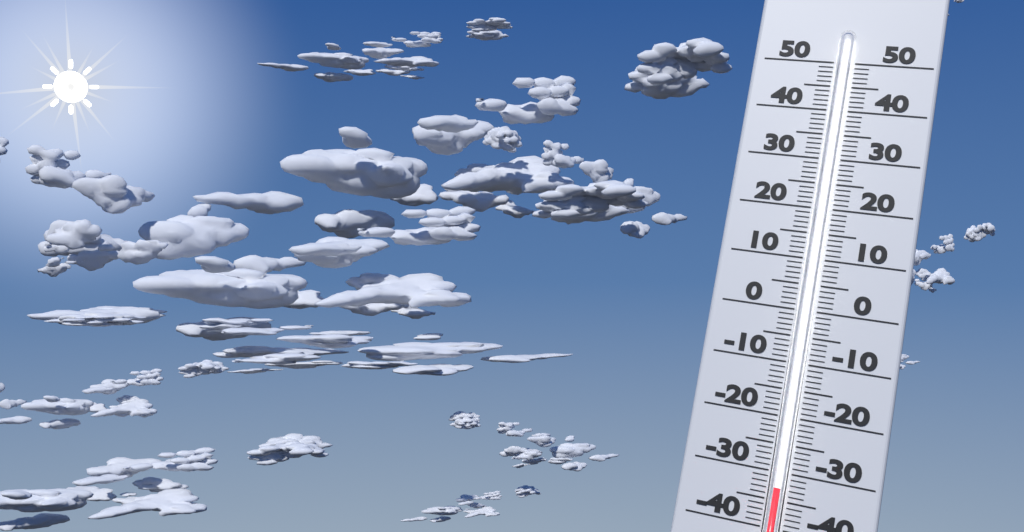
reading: -33 (no unit)
